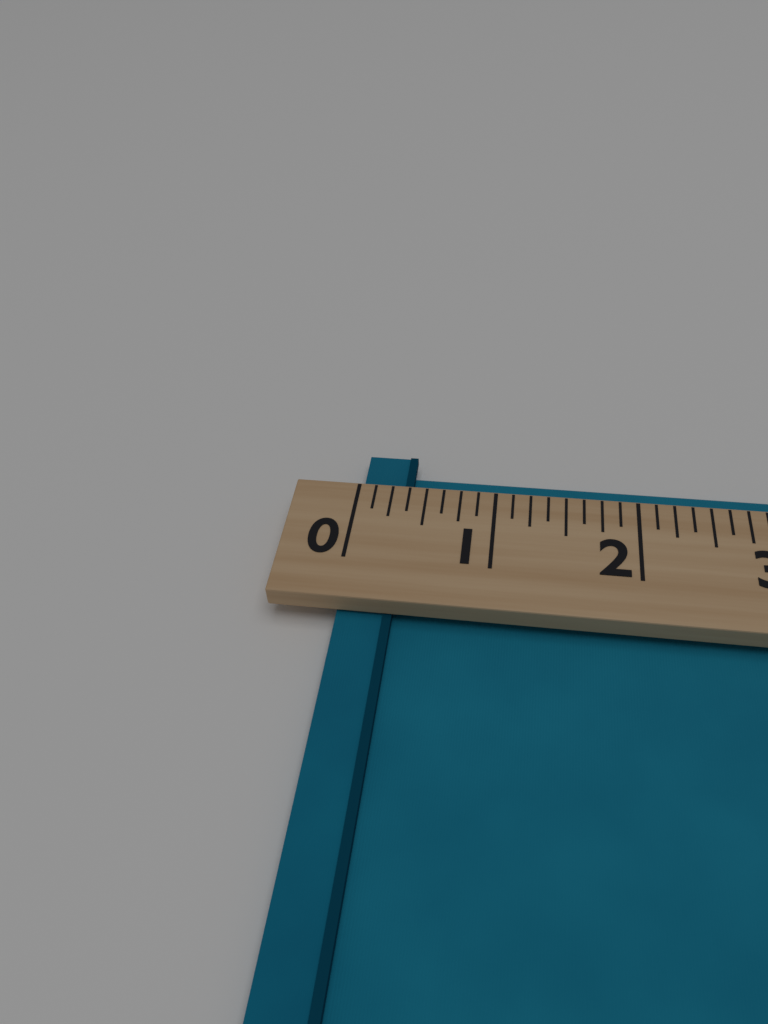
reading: 0.375 (no unit)
